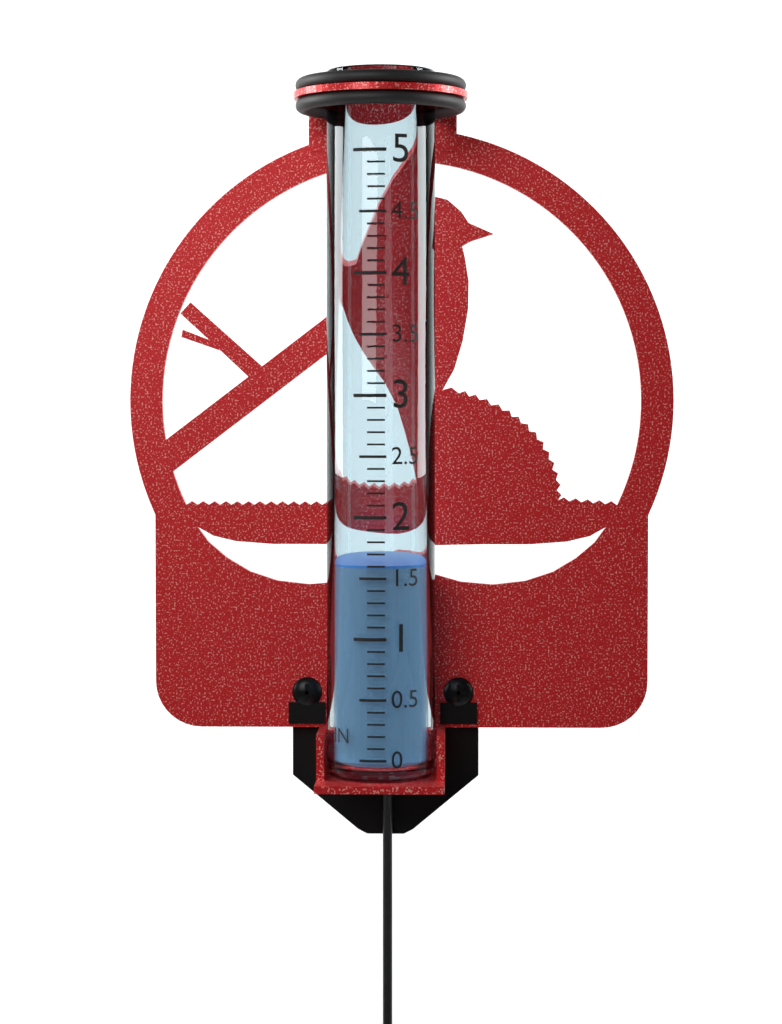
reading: 1.6 in
